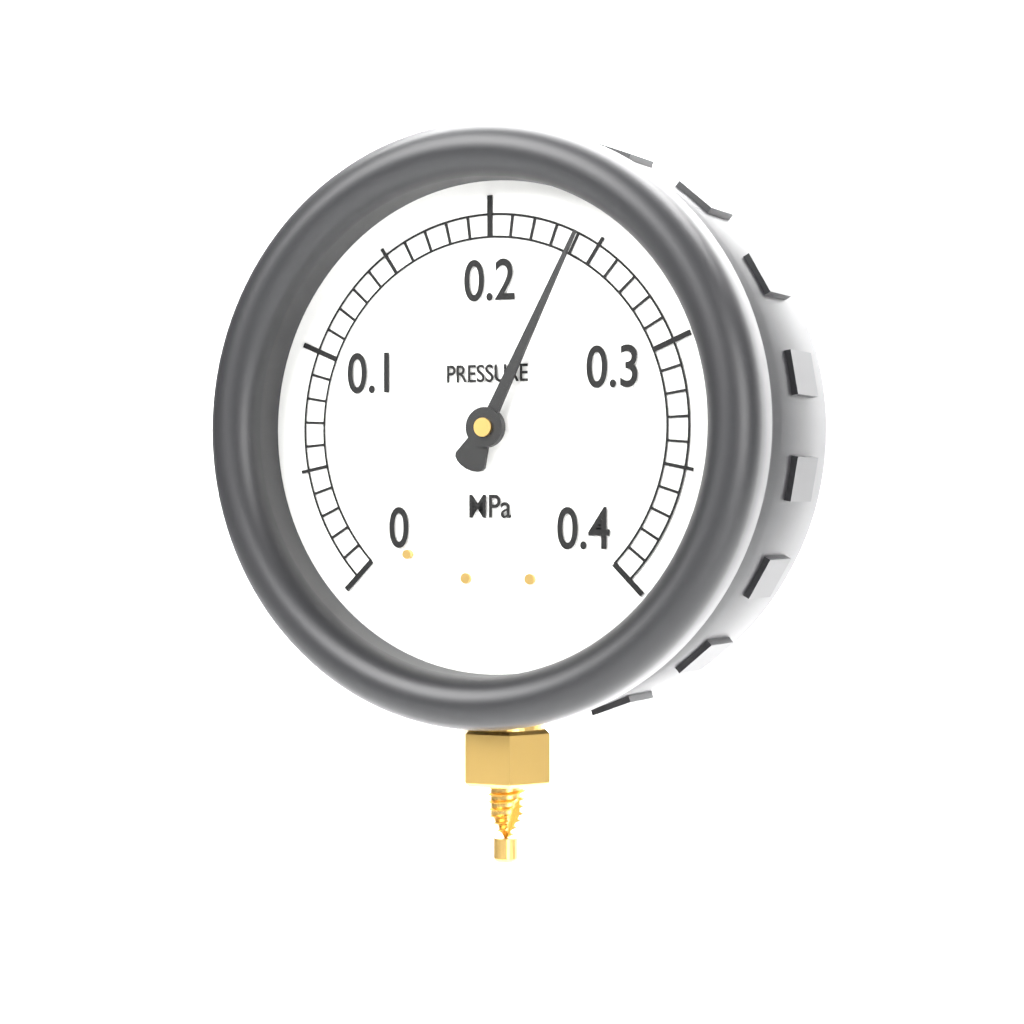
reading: 0.24 MPa
